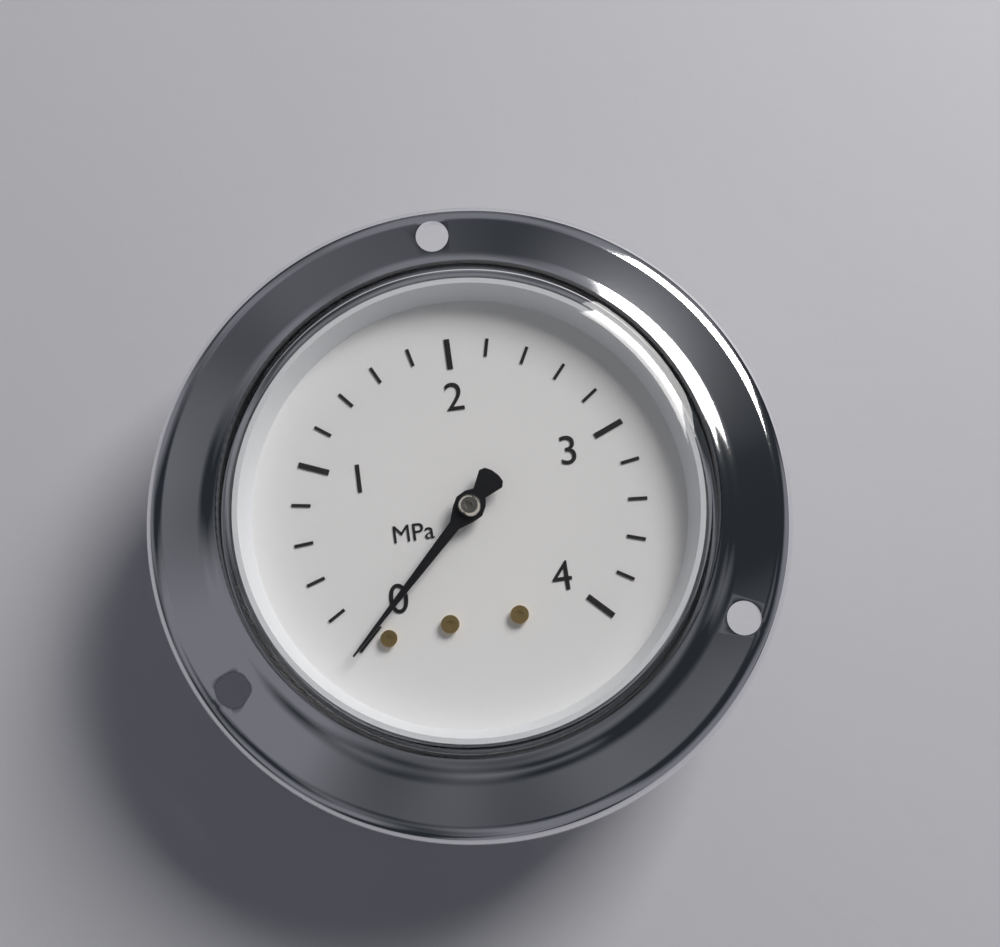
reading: 0.0 MPa
